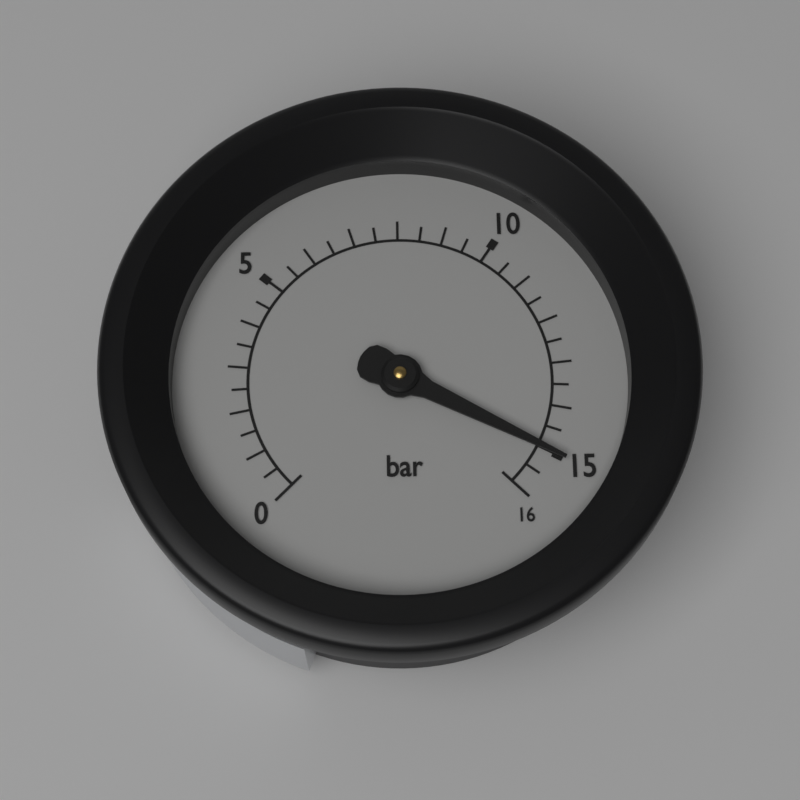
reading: 15.0 bar
